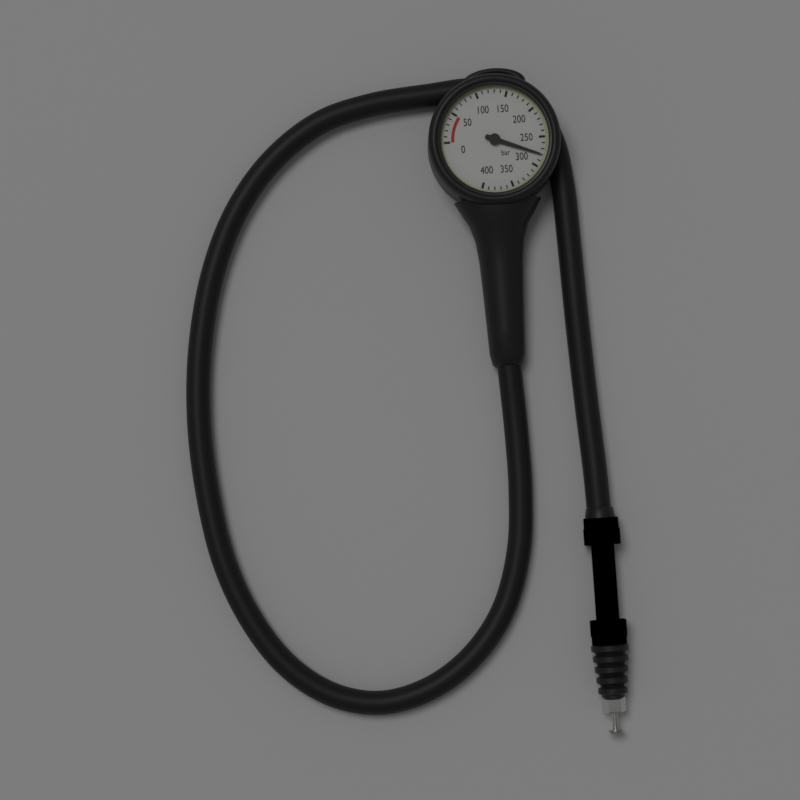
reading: 280 bar
